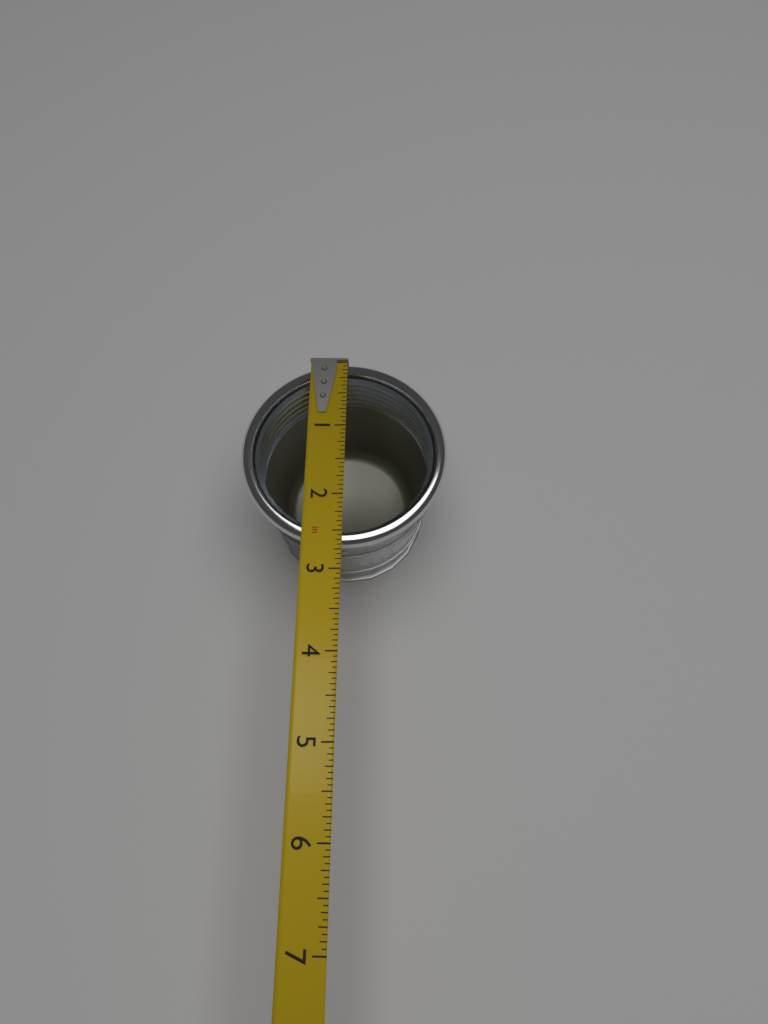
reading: 2.6875 in
